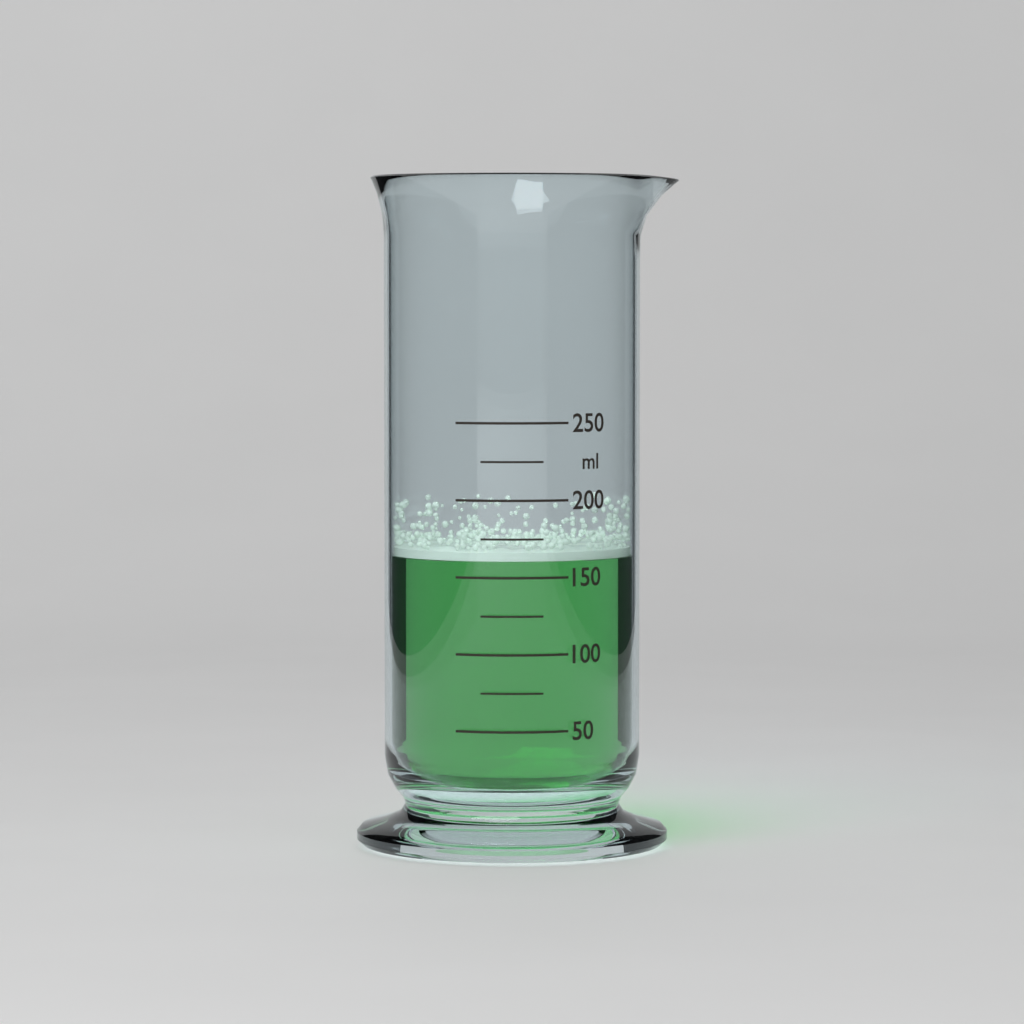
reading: 160 ml
